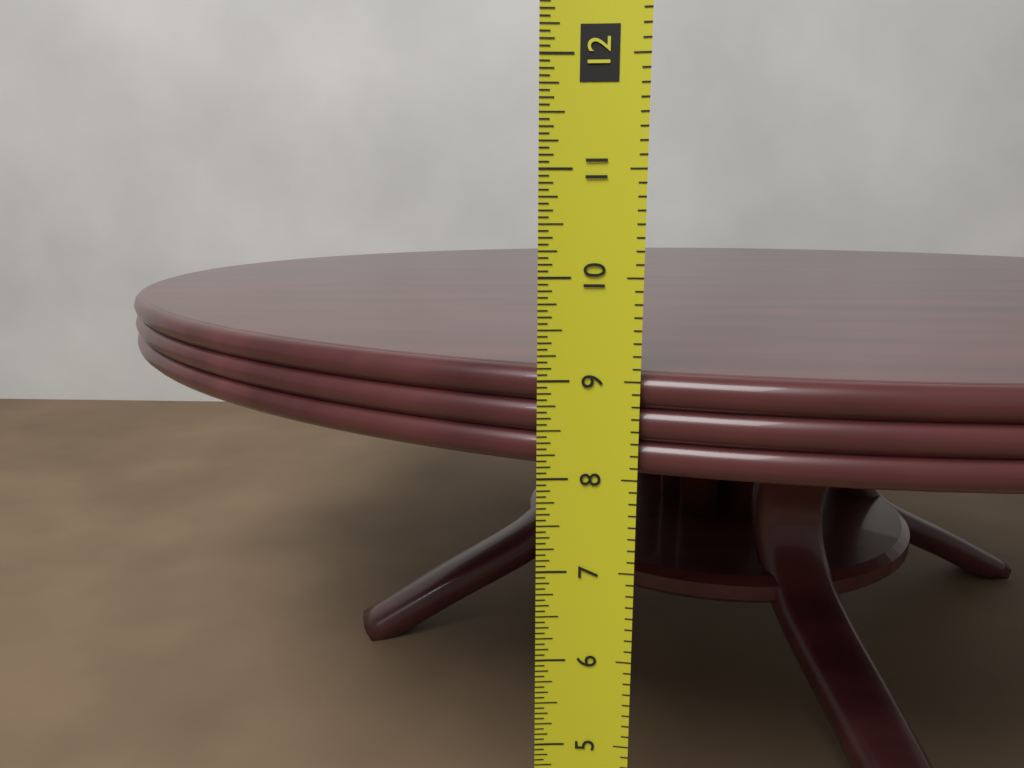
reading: 9.0625 in
